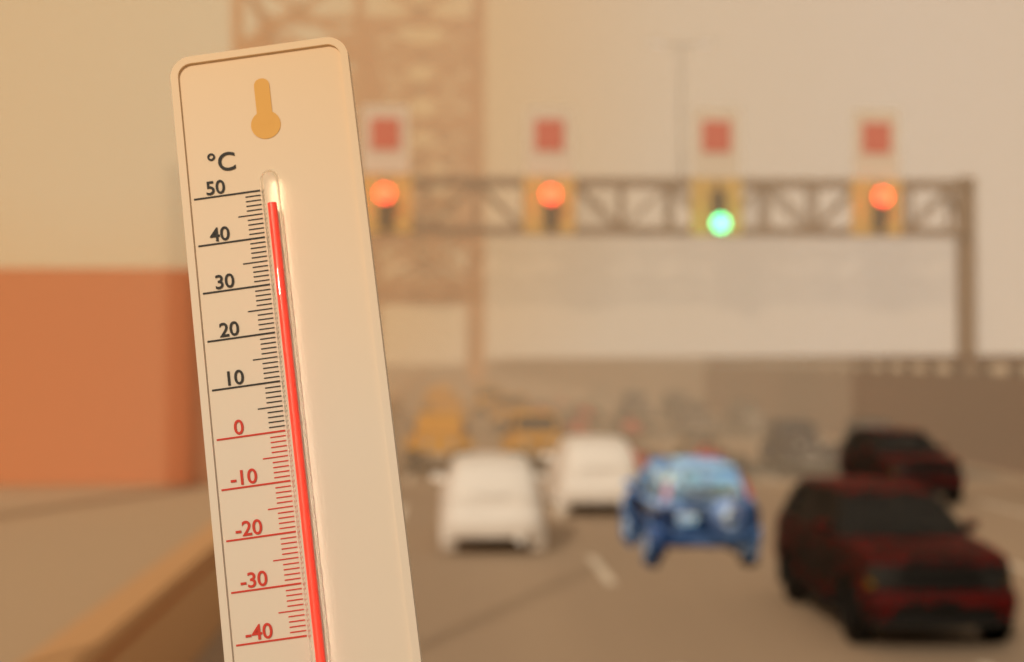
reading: 46 °C
